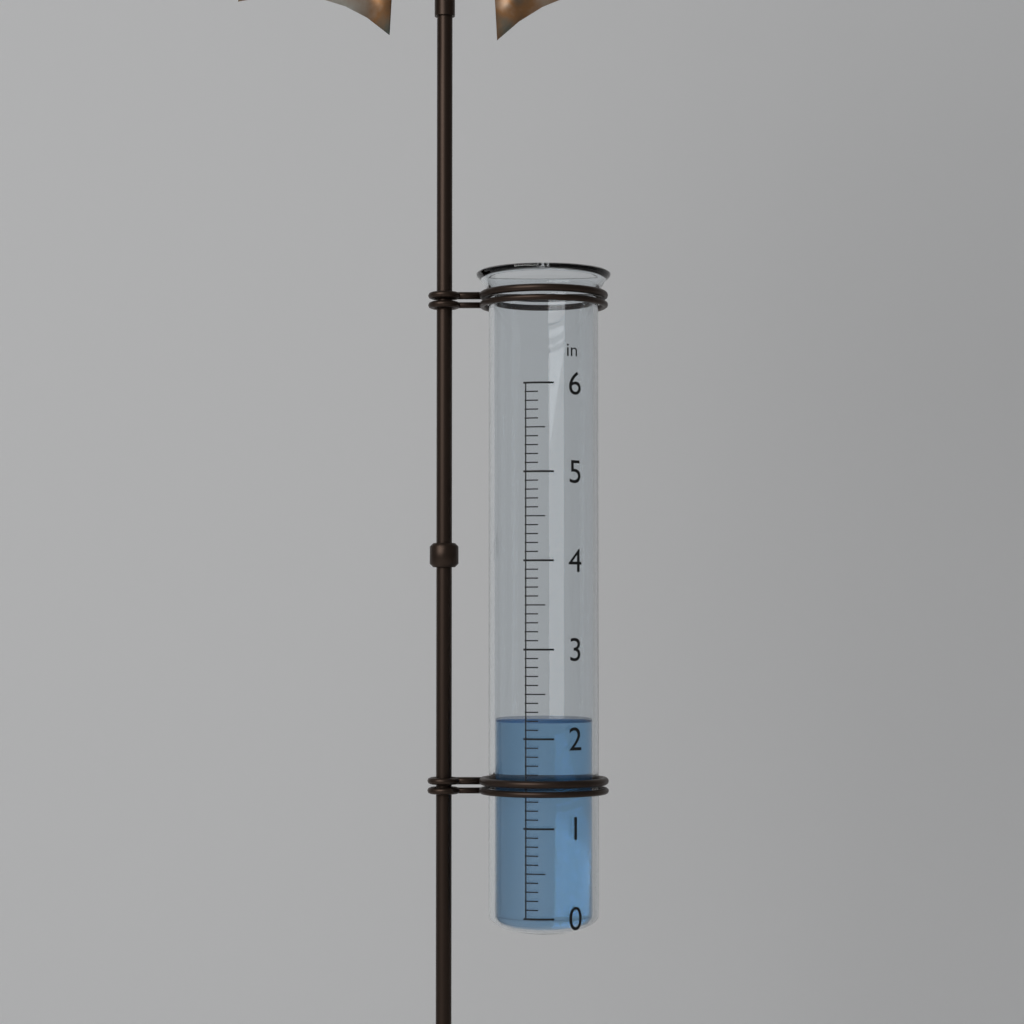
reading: 2.2 in
